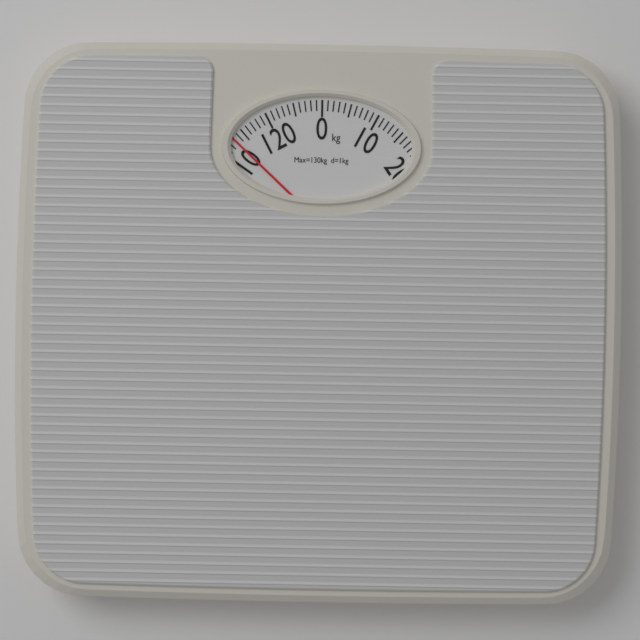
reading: 113 kg
